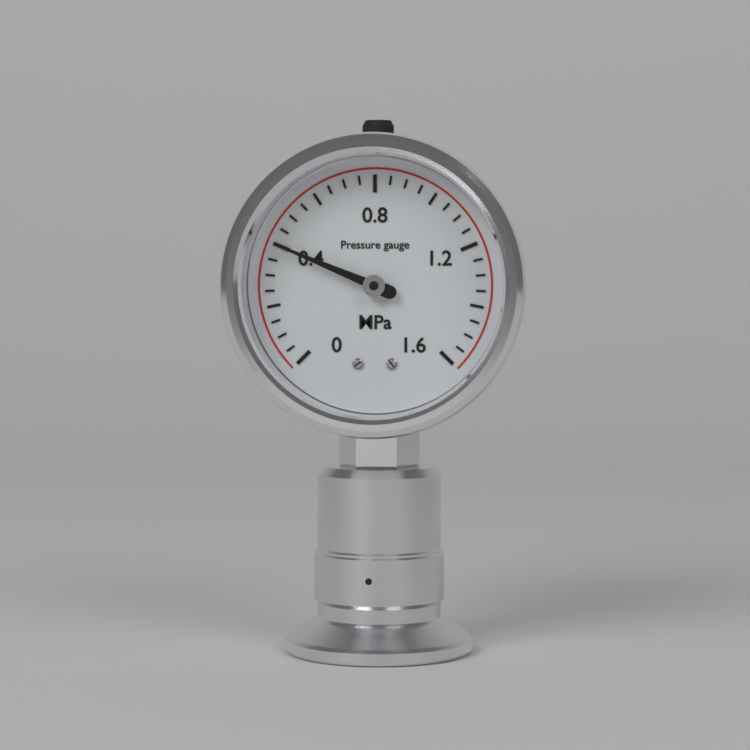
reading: 0.40 MPa
